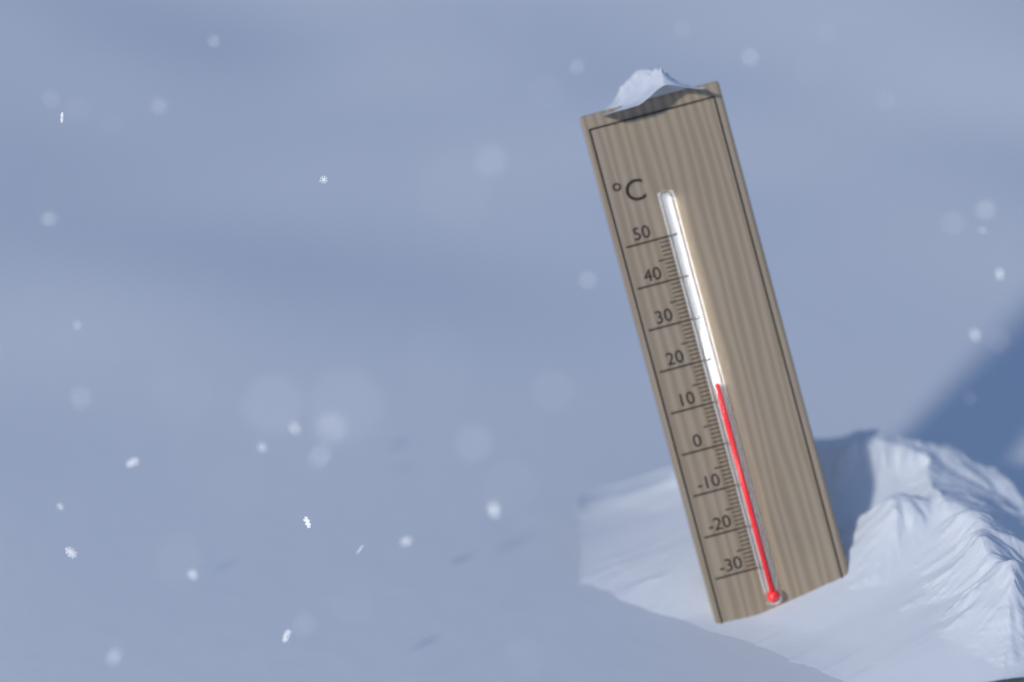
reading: 14 °C
